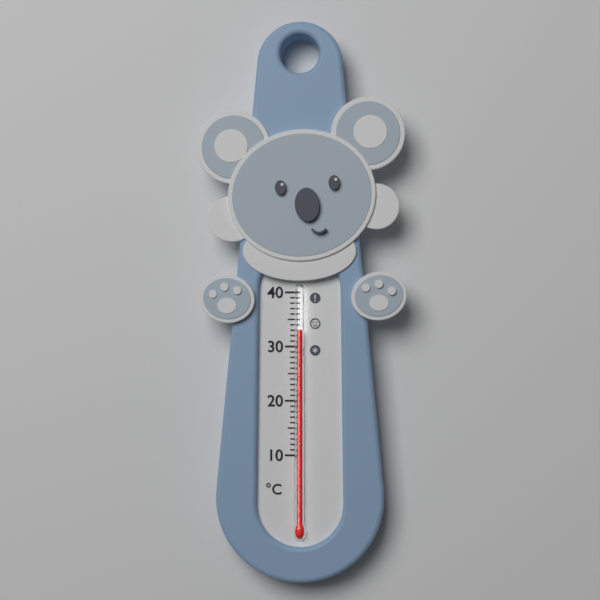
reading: 33 °C
